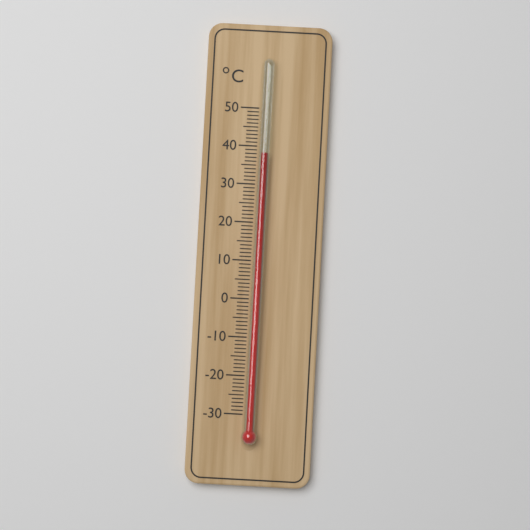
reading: 38 °C
